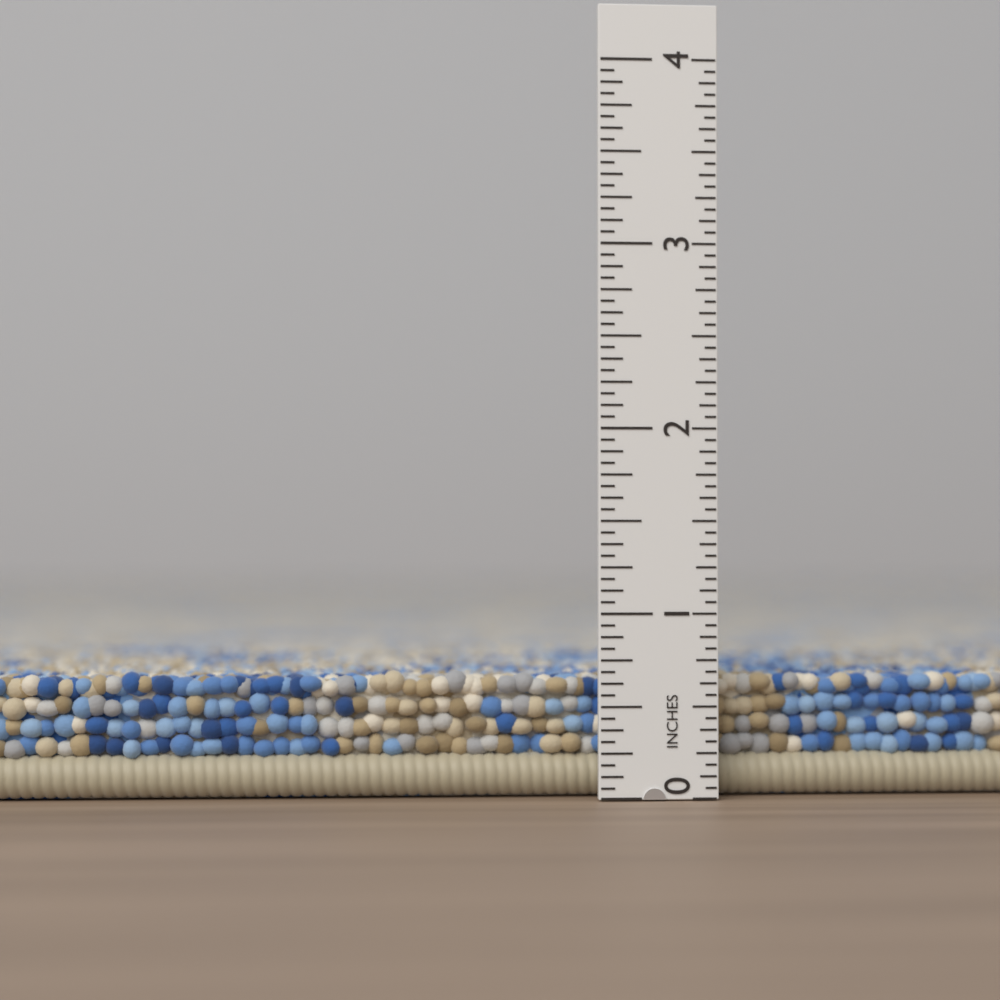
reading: 0.6875 in
